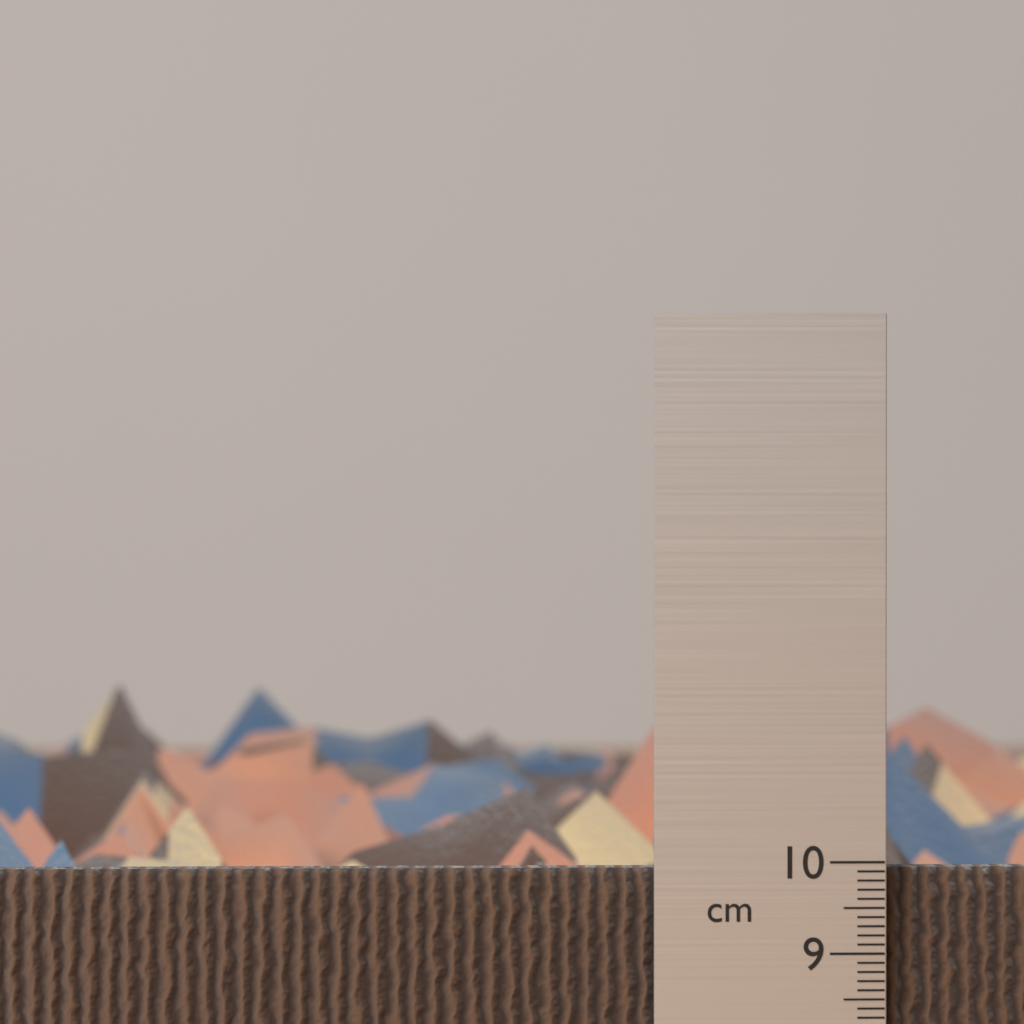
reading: 9.9 cm
